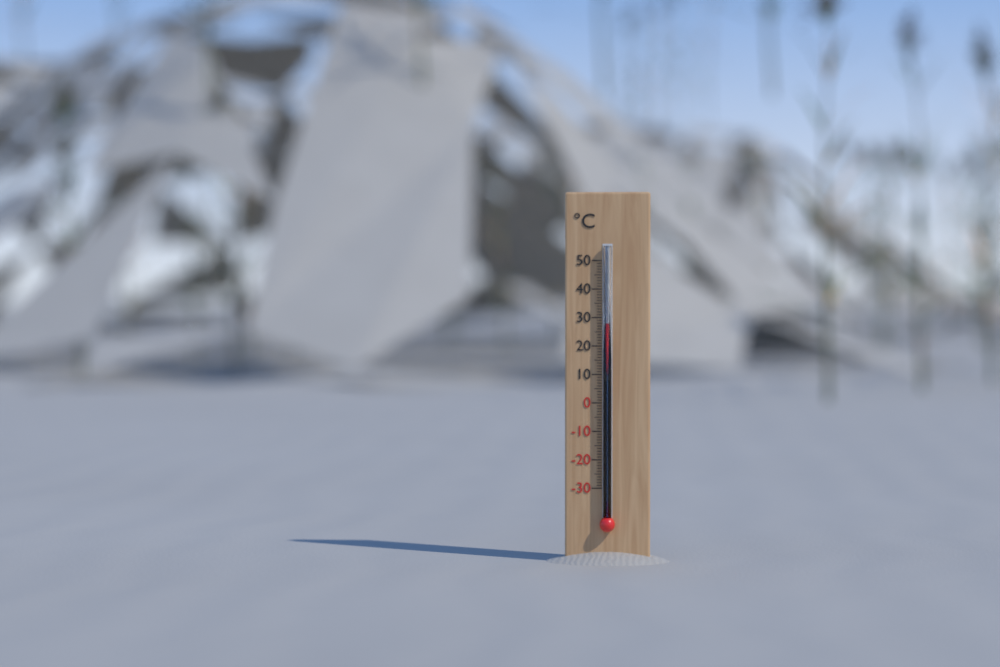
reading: 28 °C
